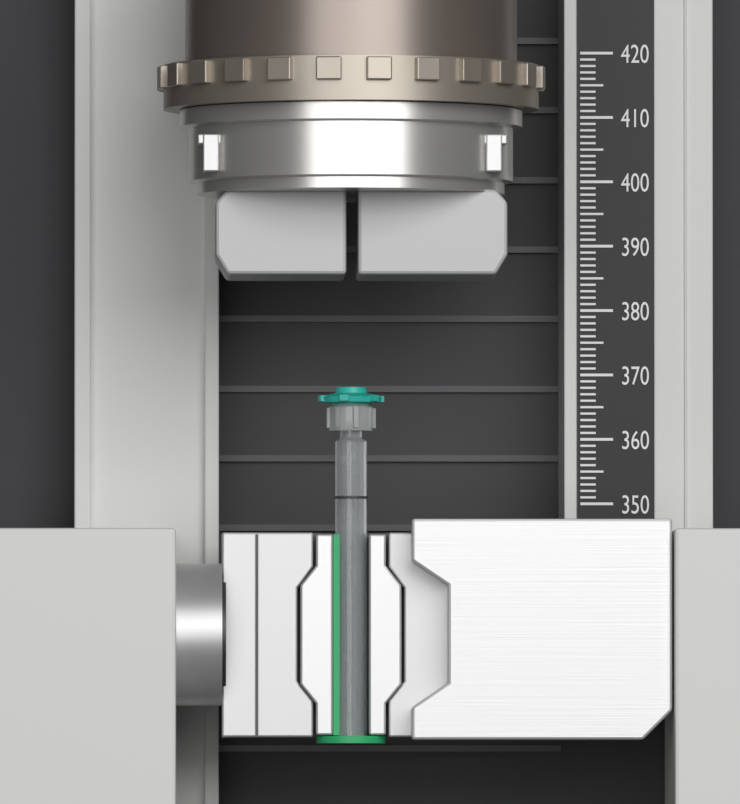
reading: 367 (no unit)
